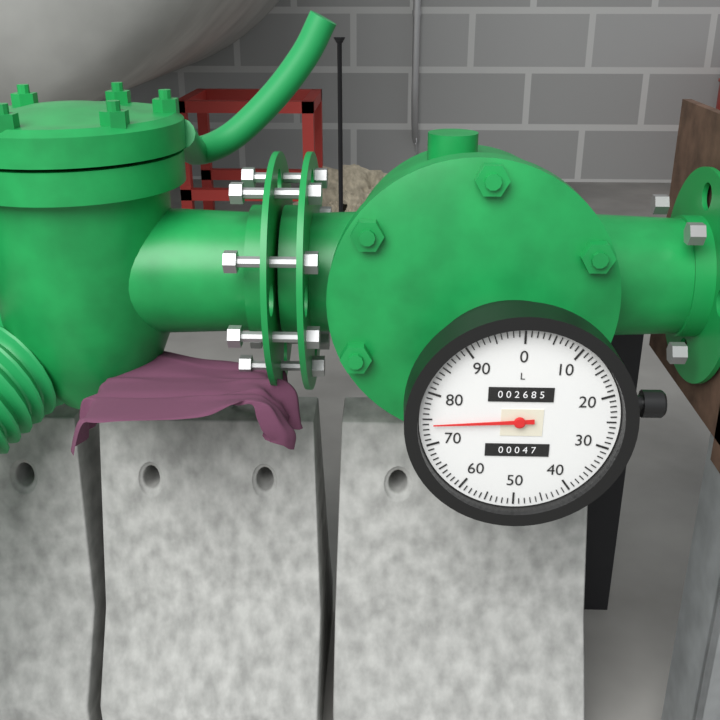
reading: 74 L
